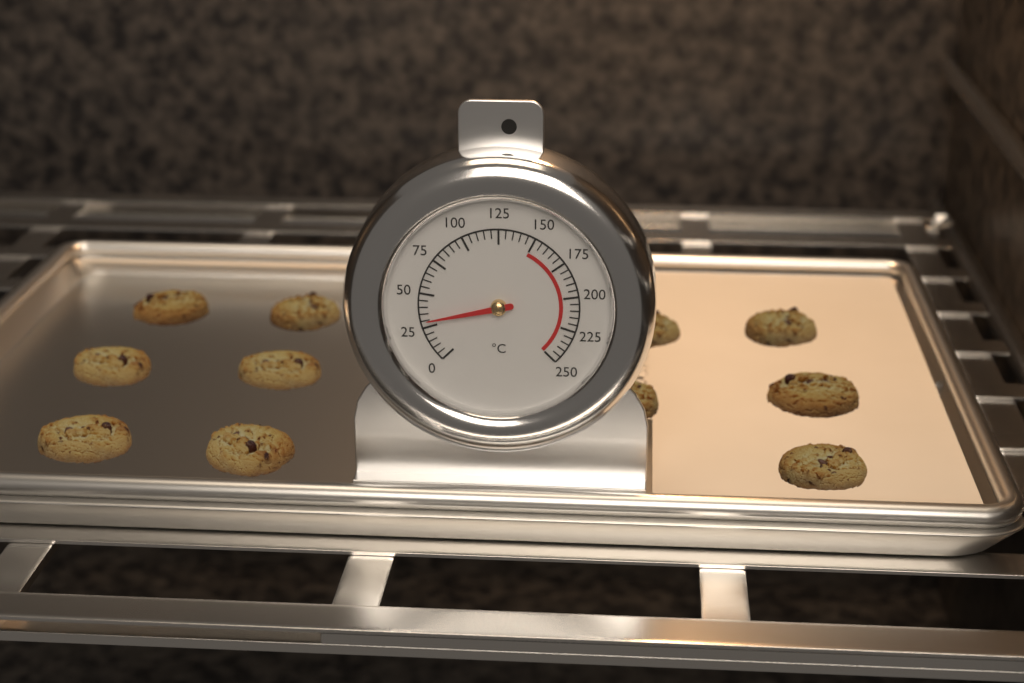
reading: 30 °C
